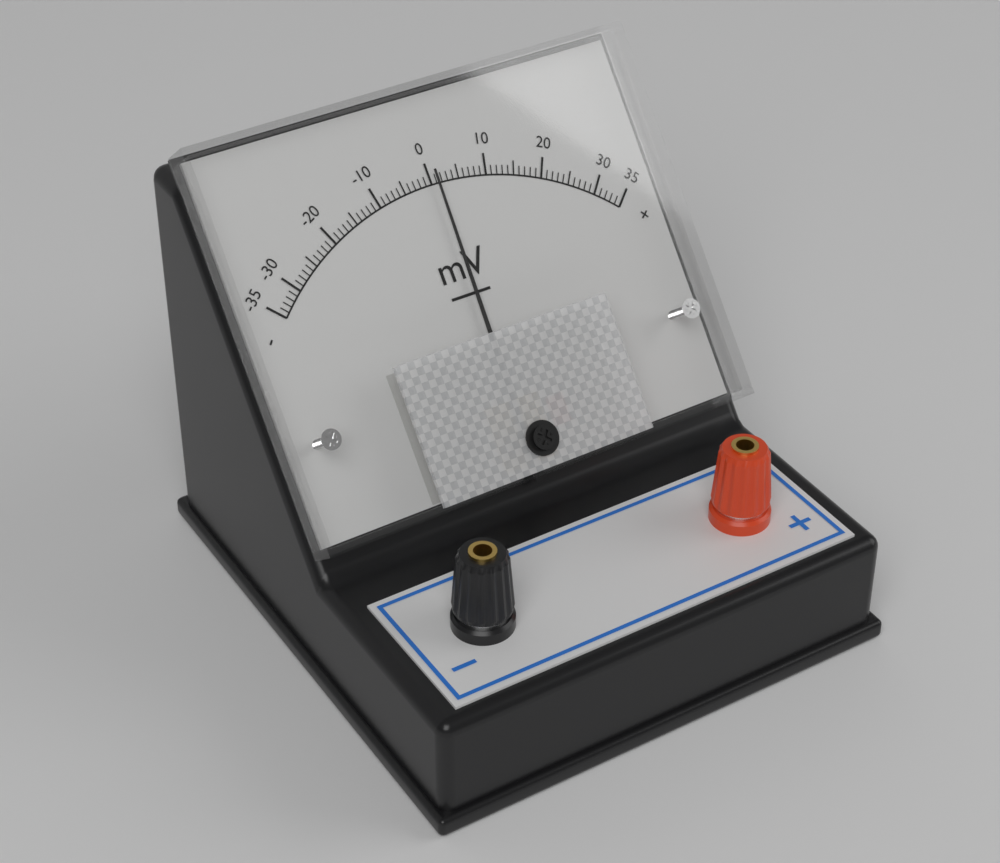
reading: 1 mV
